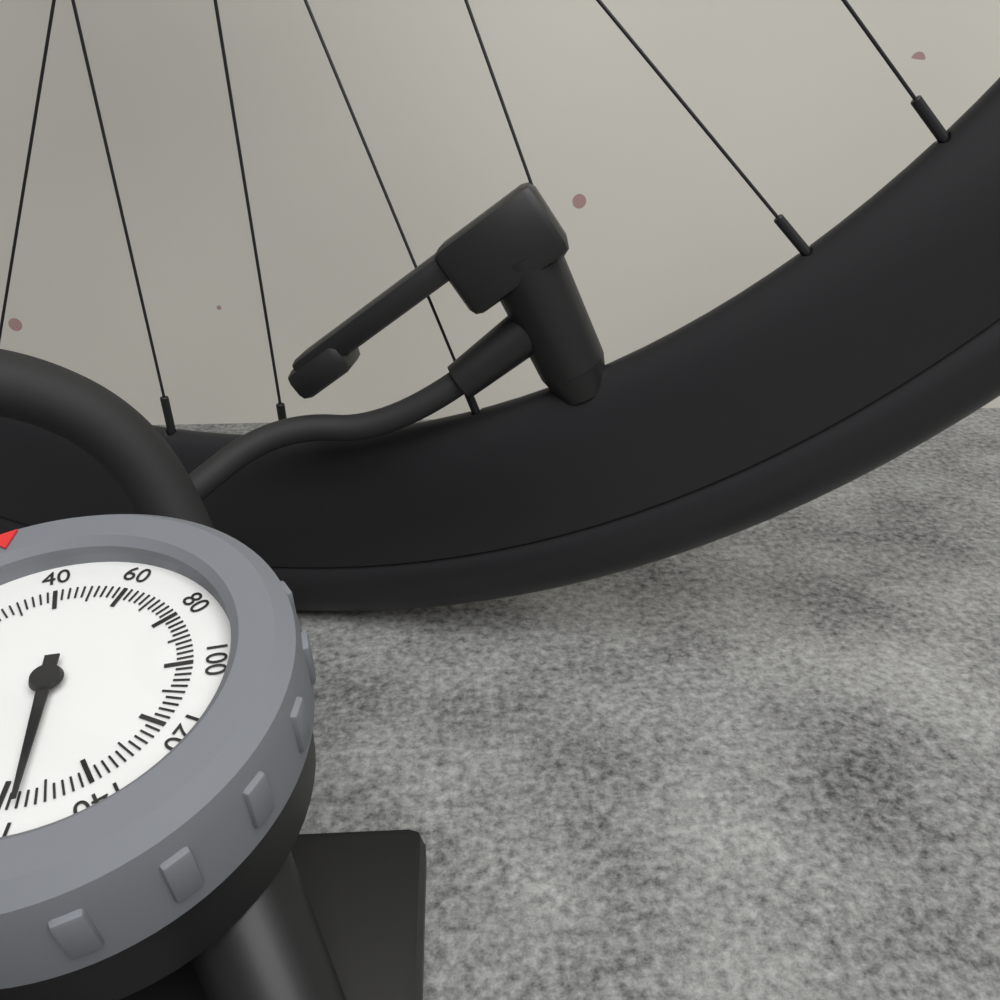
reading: 156 psi
